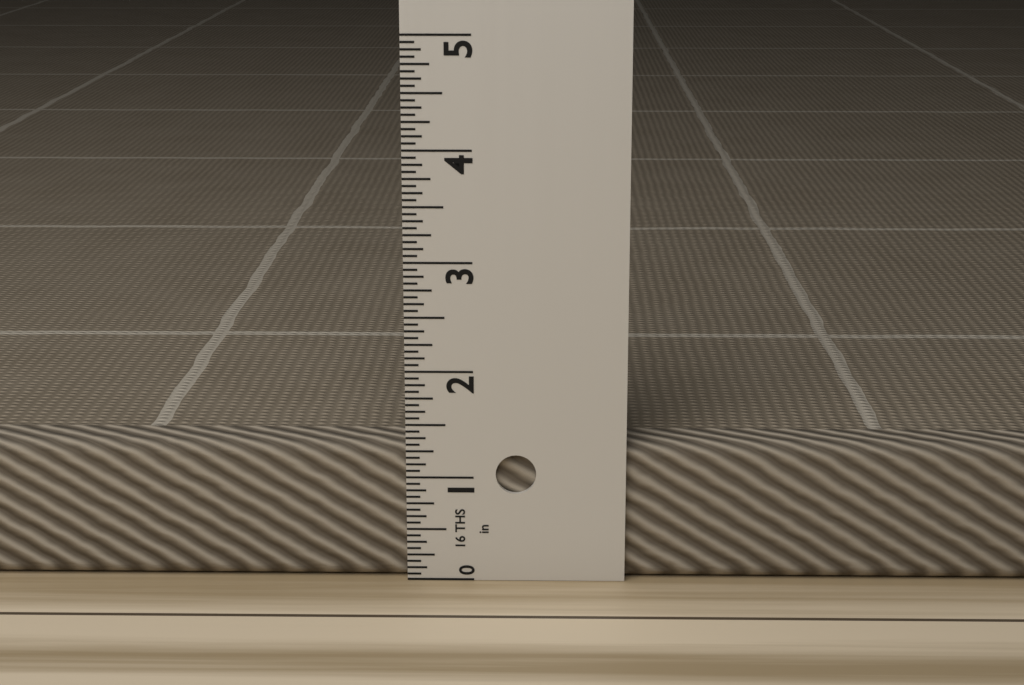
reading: 1.3125 in
